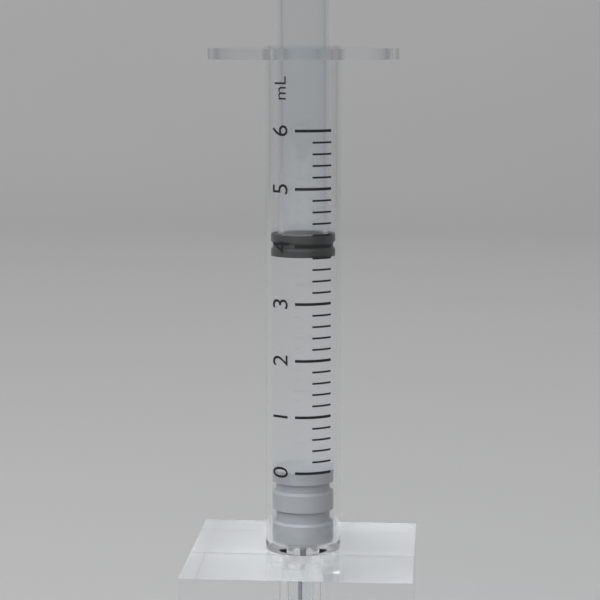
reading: 3.8 mL
